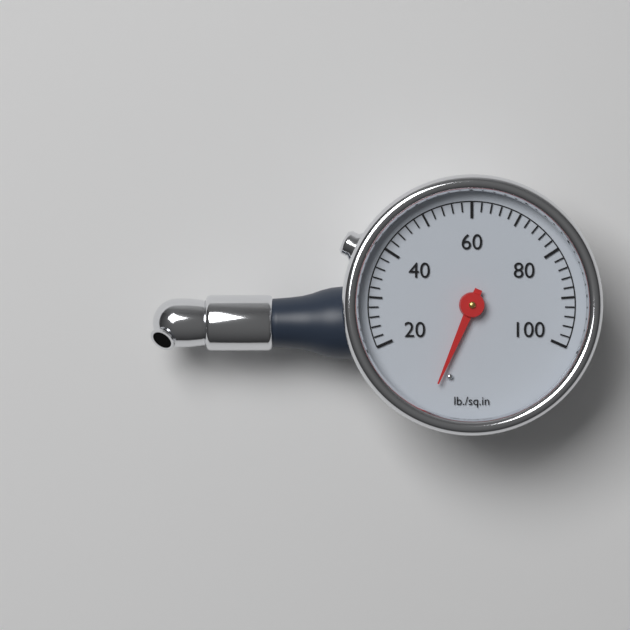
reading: 5 psi
